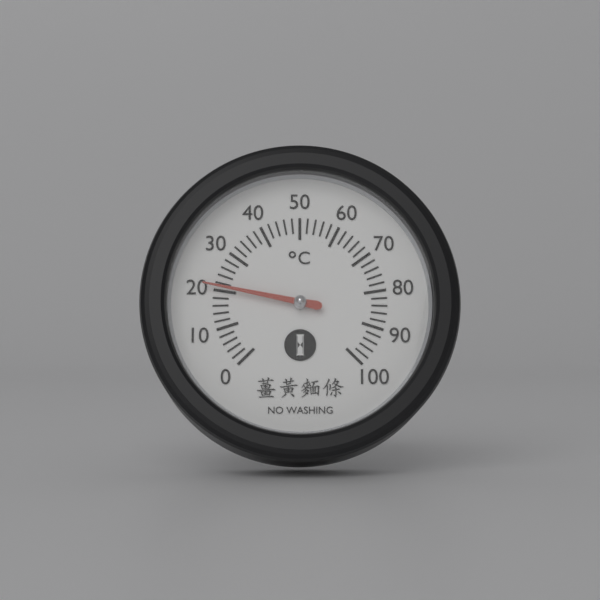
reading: 21 °C
